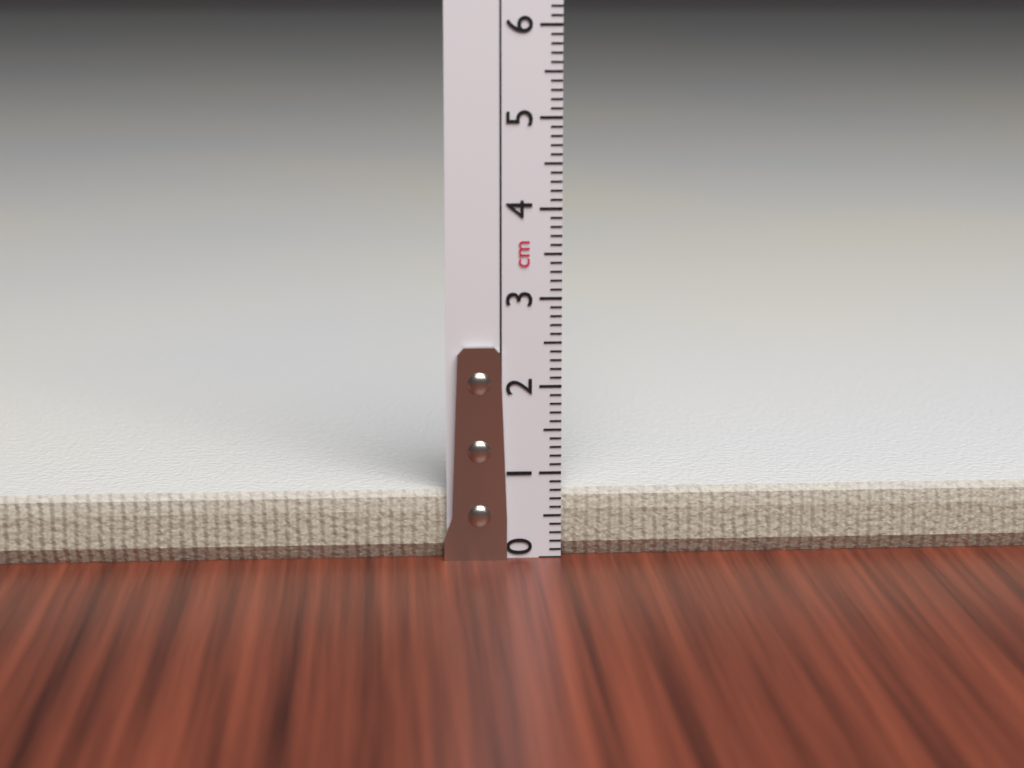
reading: 0.8 cm
